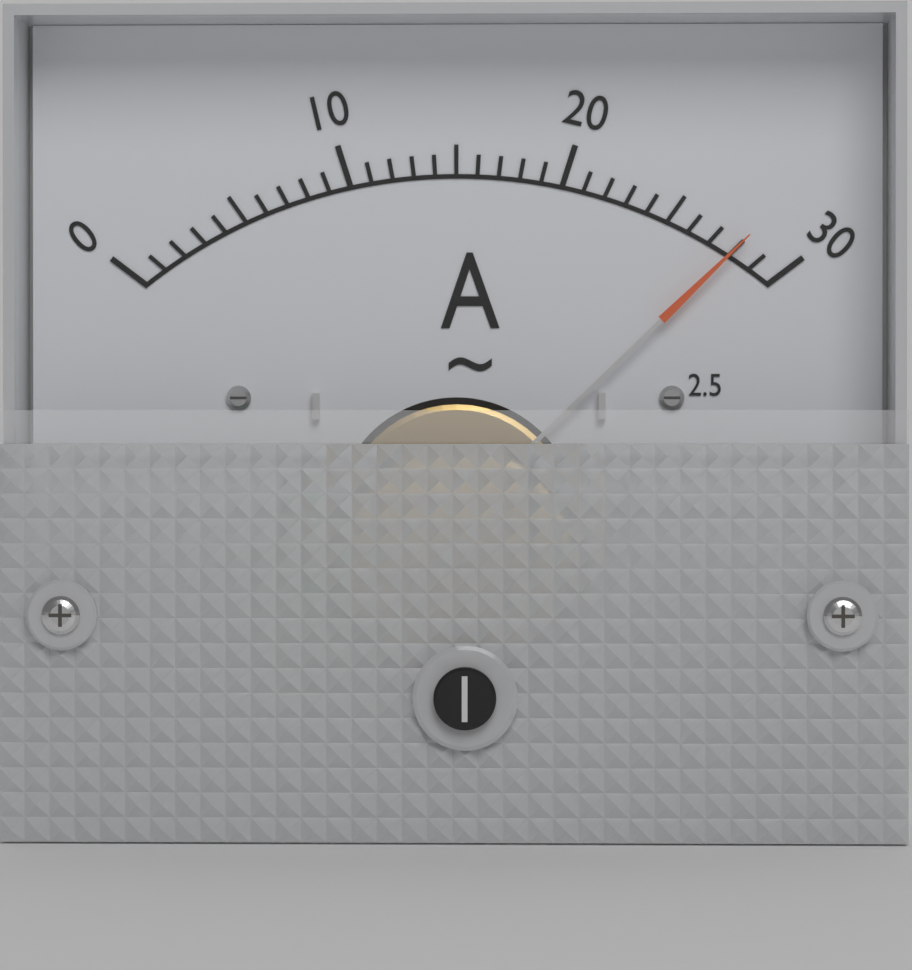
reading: 28 A
